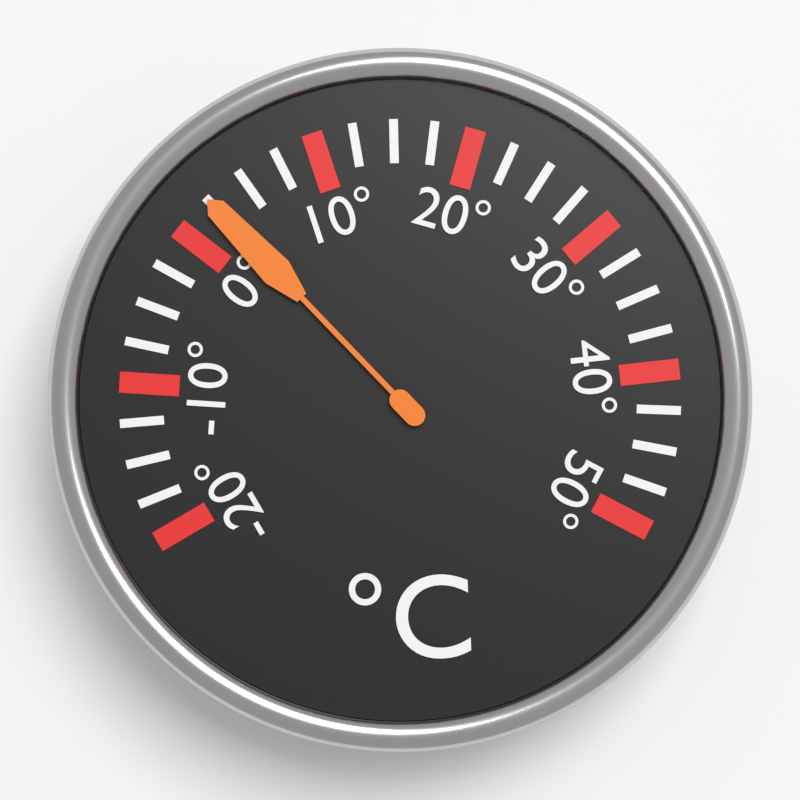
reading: 2.5 °C
